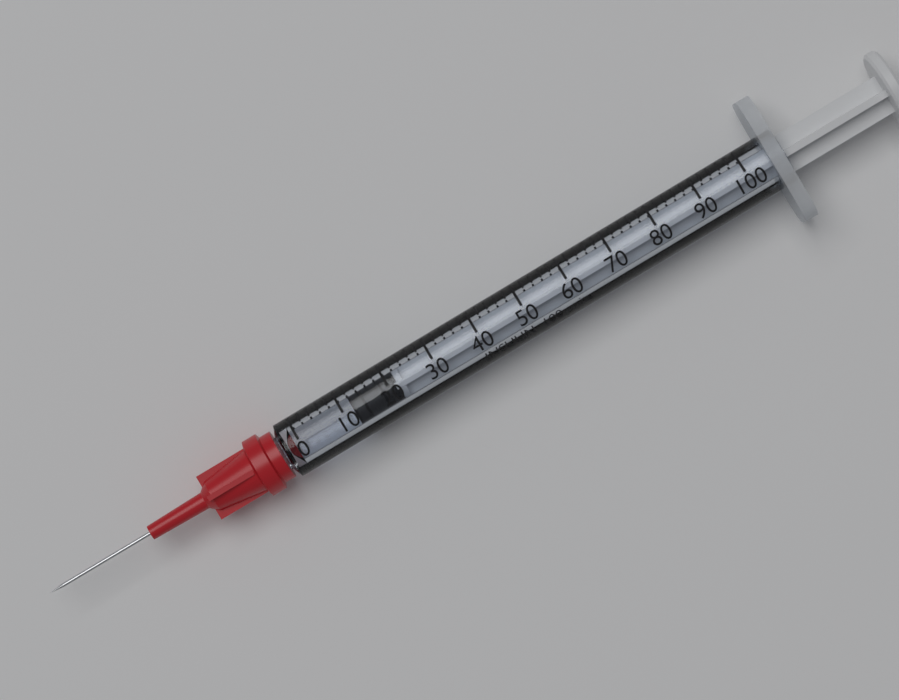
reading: 12 units
